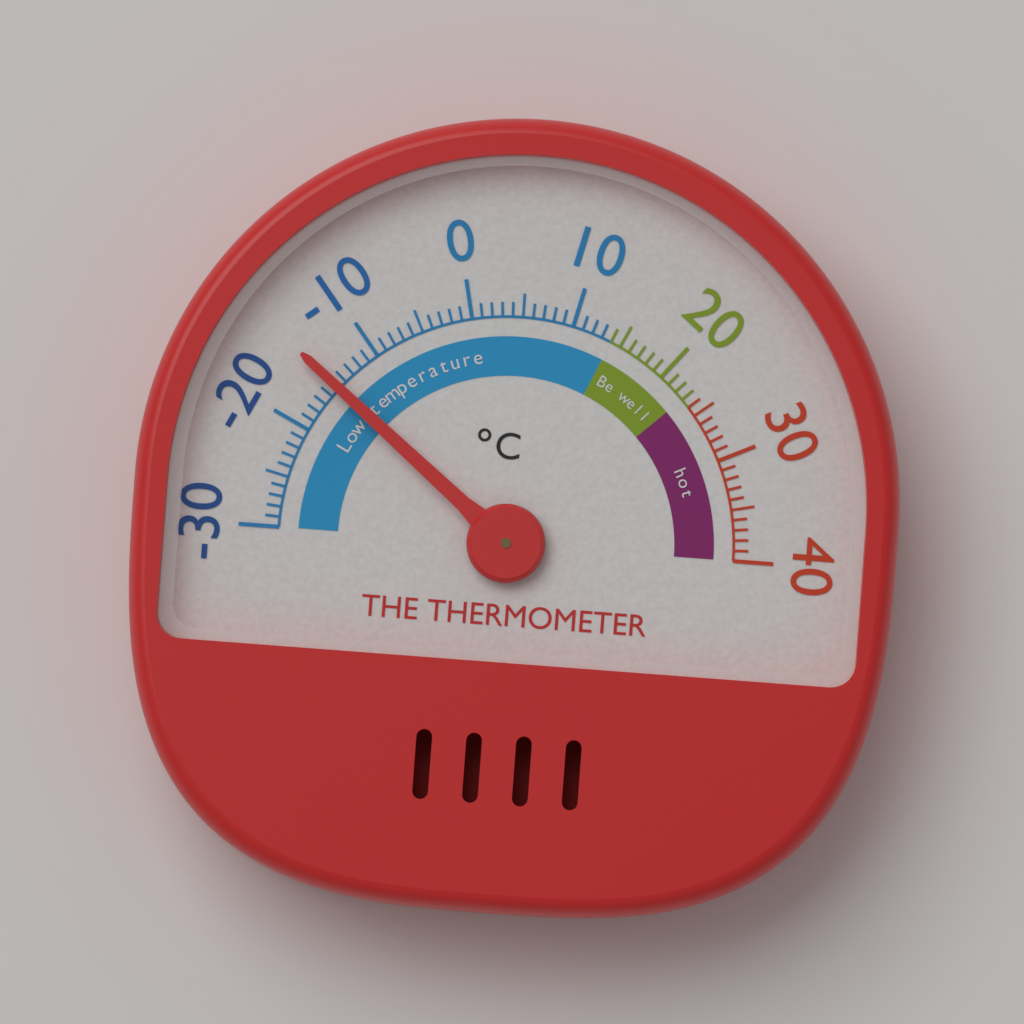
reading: -15 °C
